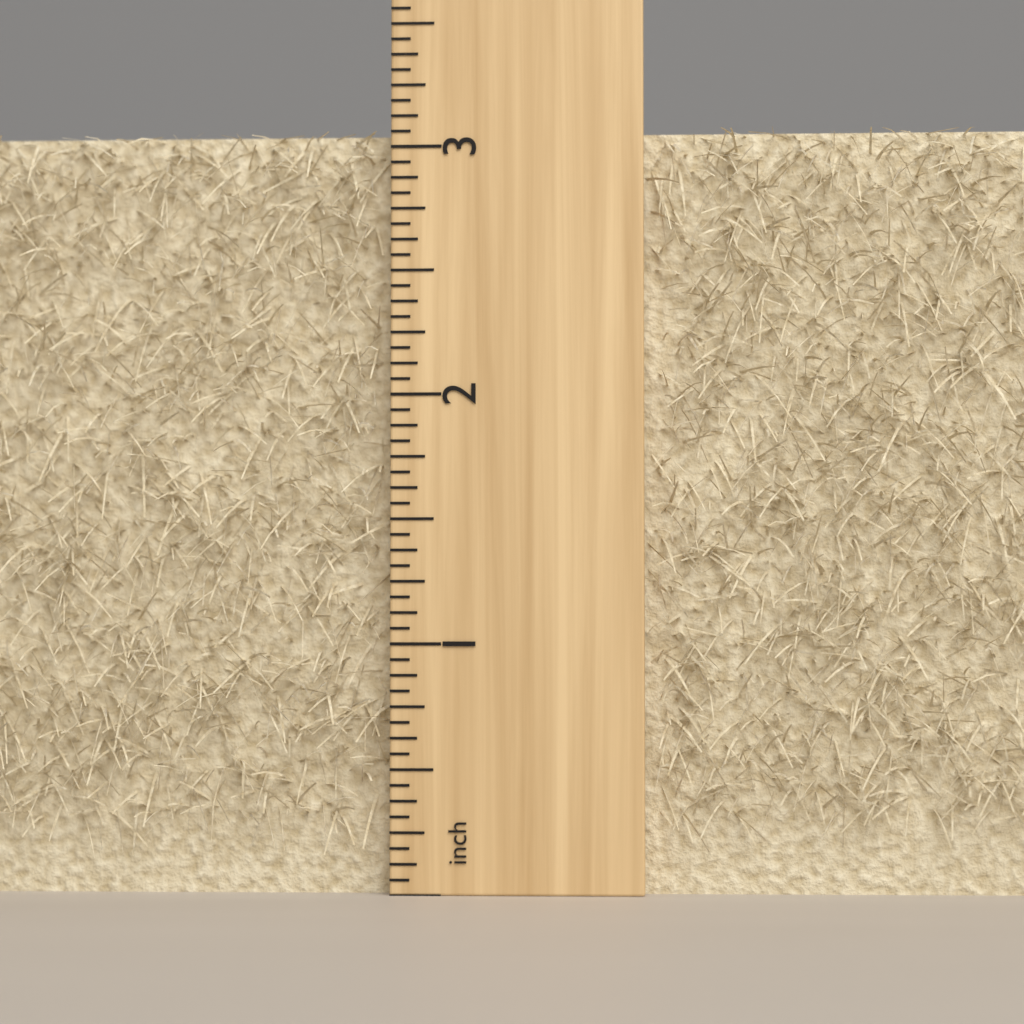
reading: 3.0625 inch
